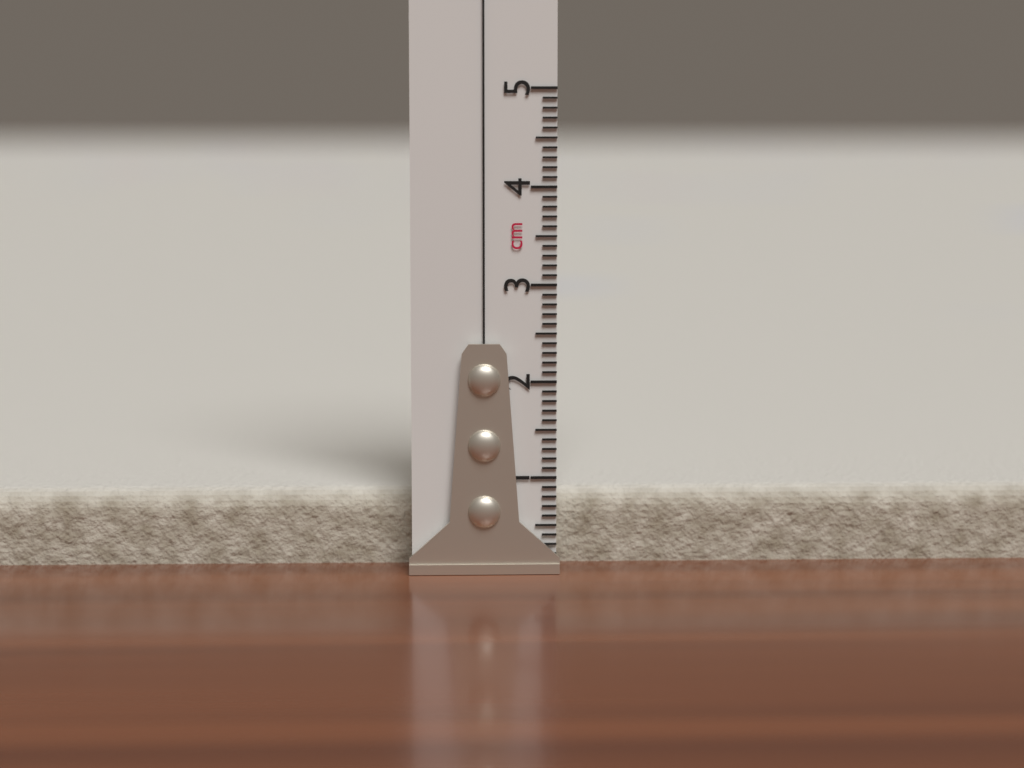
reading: 0.8 cm
